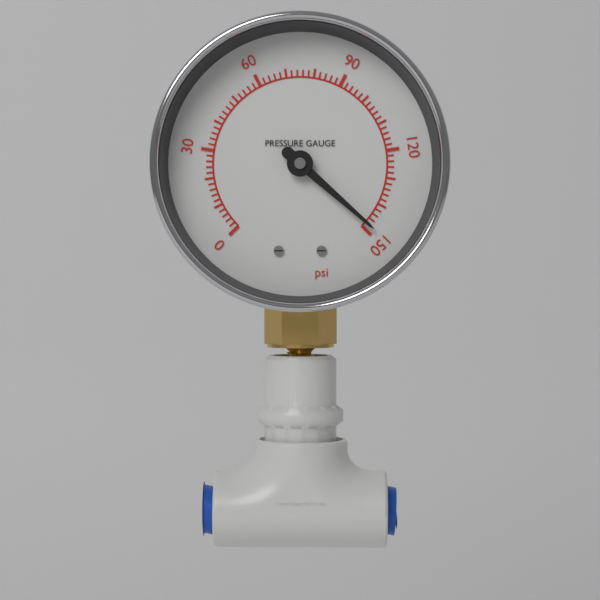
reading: 148 psi
